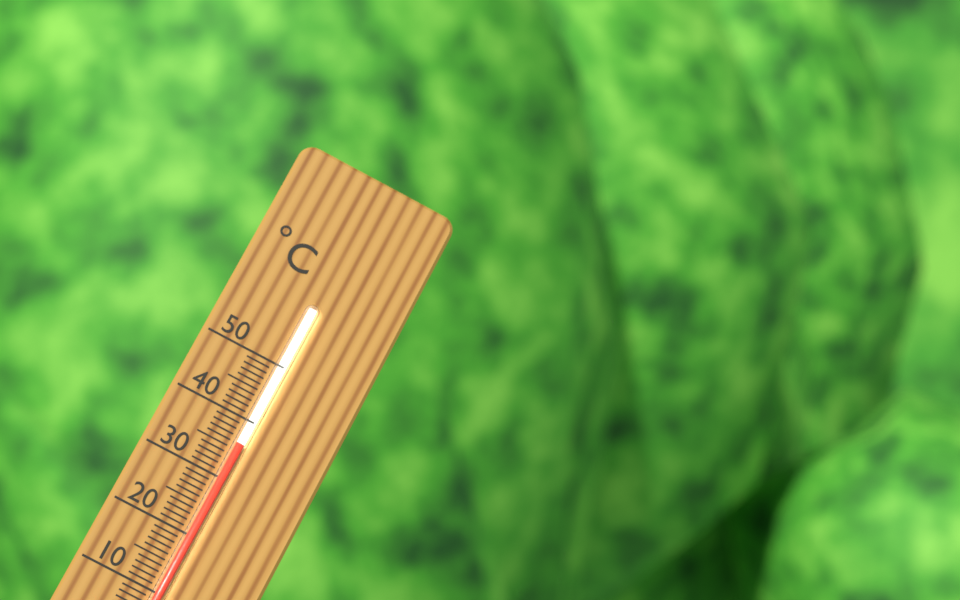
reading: 36 °C
